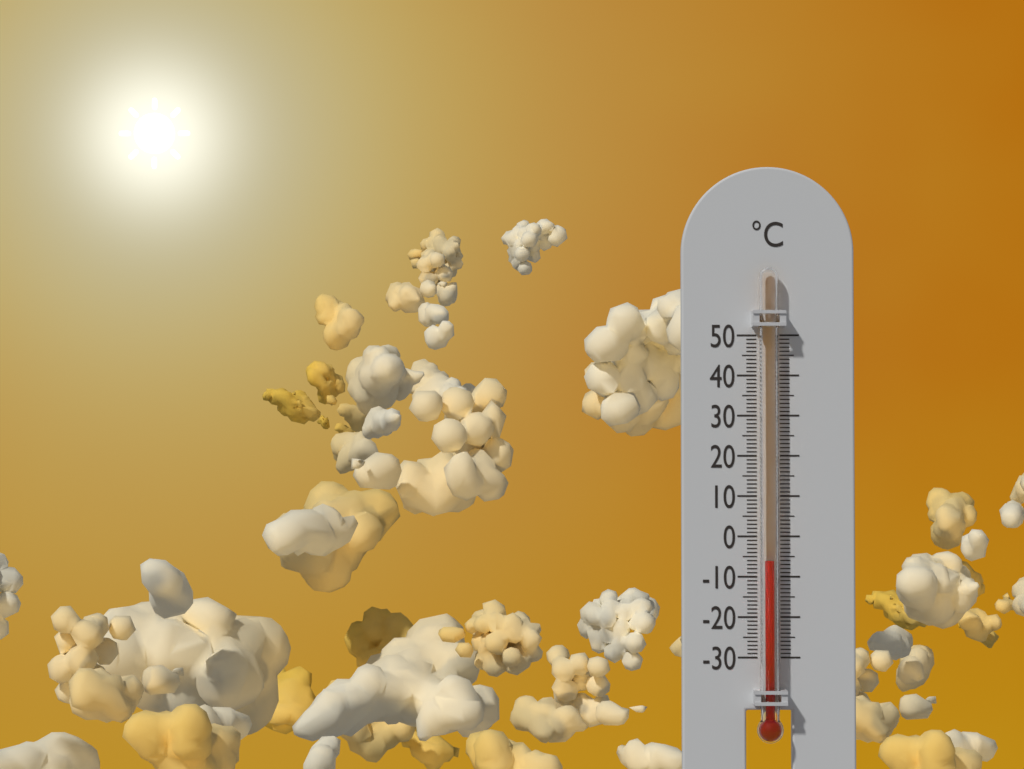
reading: -6 °C
